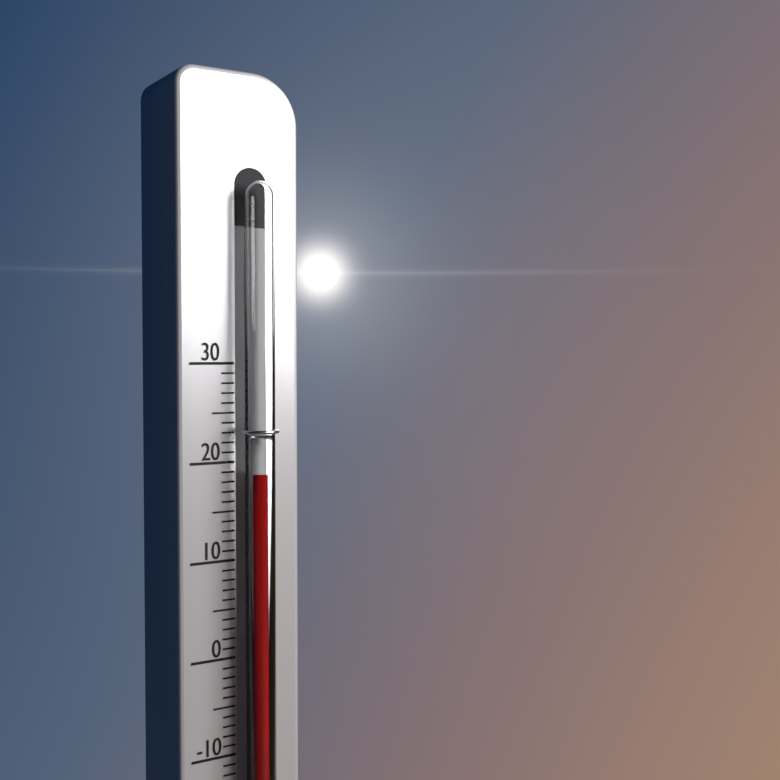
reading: 19 (no unit)
